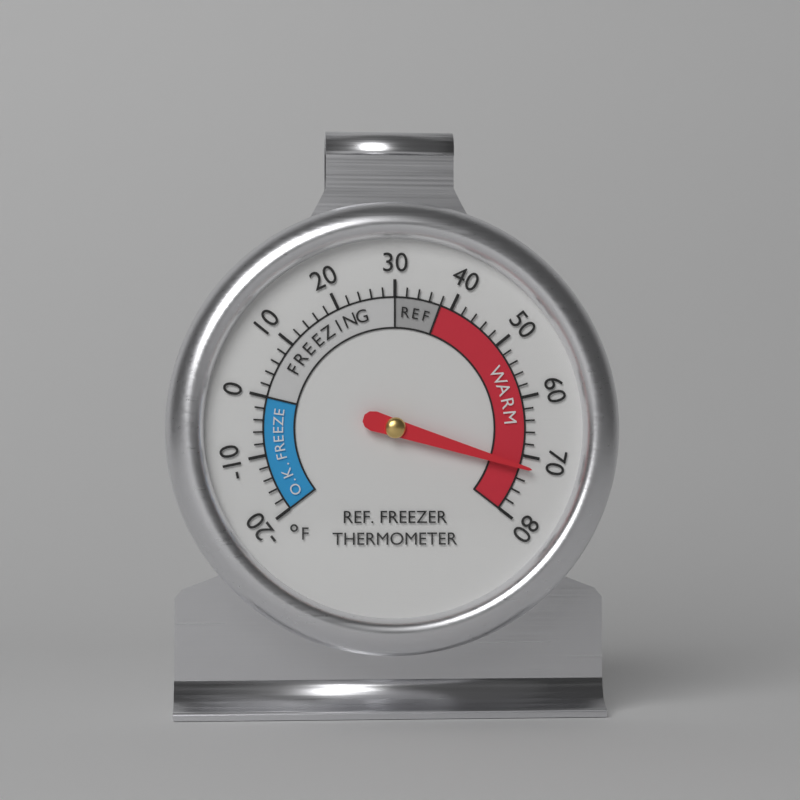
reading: 72 °F
